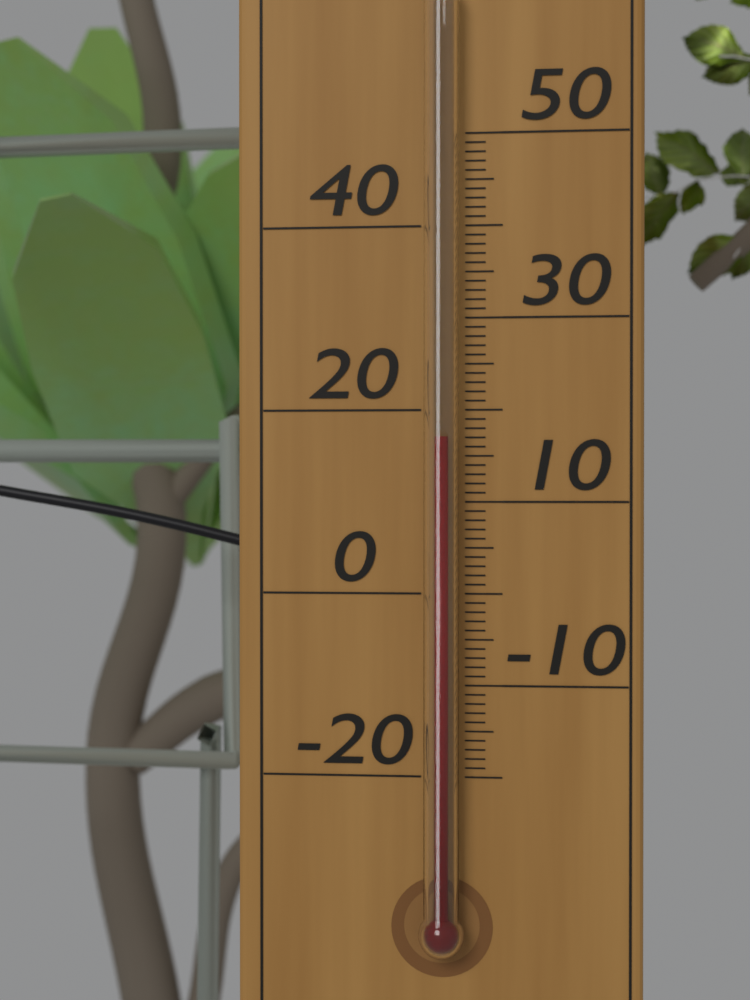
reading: 17 °C
